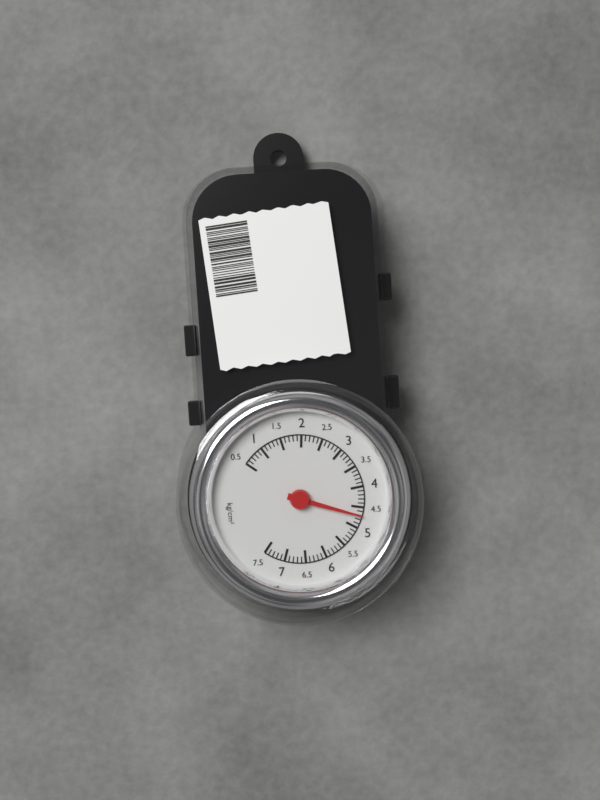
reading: 4.7 kg/cm²
